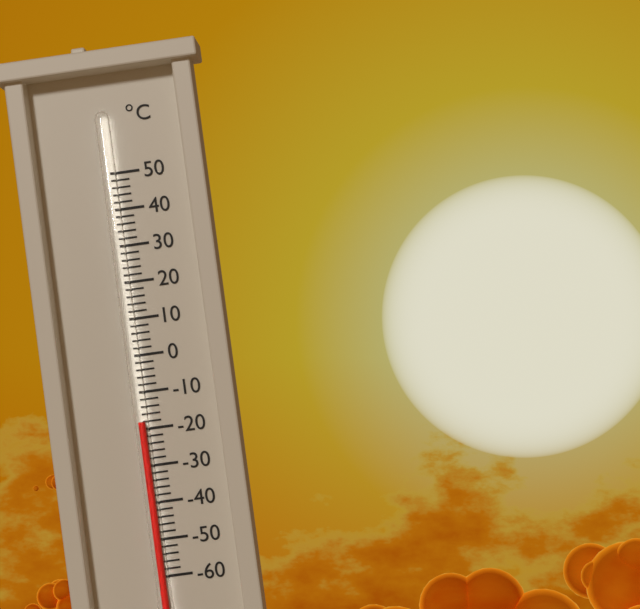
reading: -18 °C
